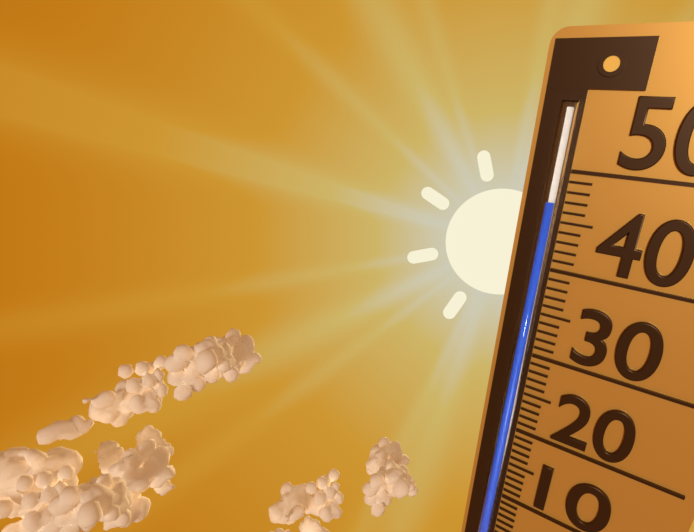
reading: 47 (no unit)
